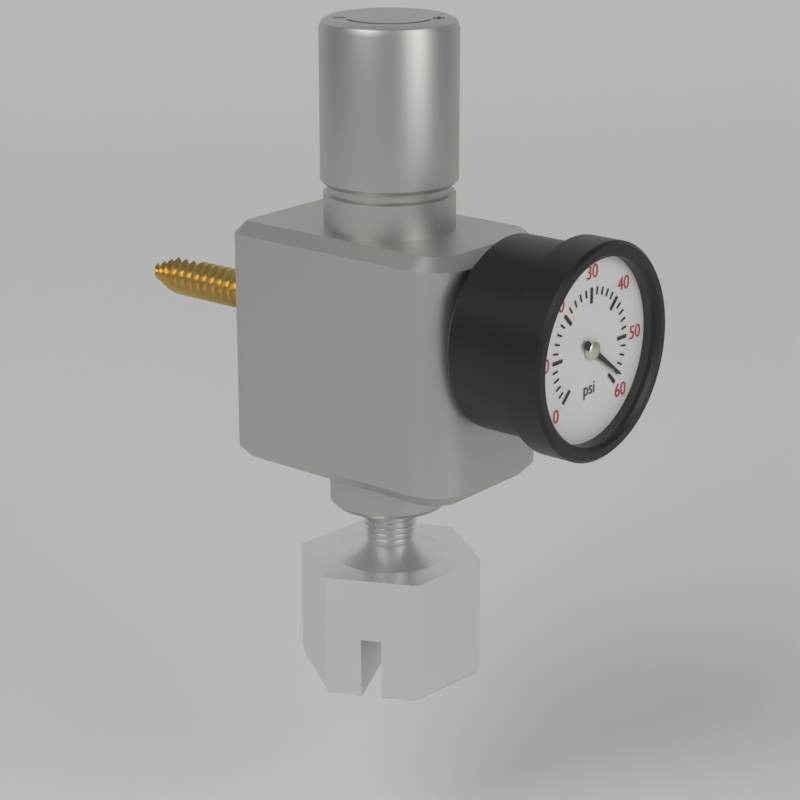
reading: 58 psi
